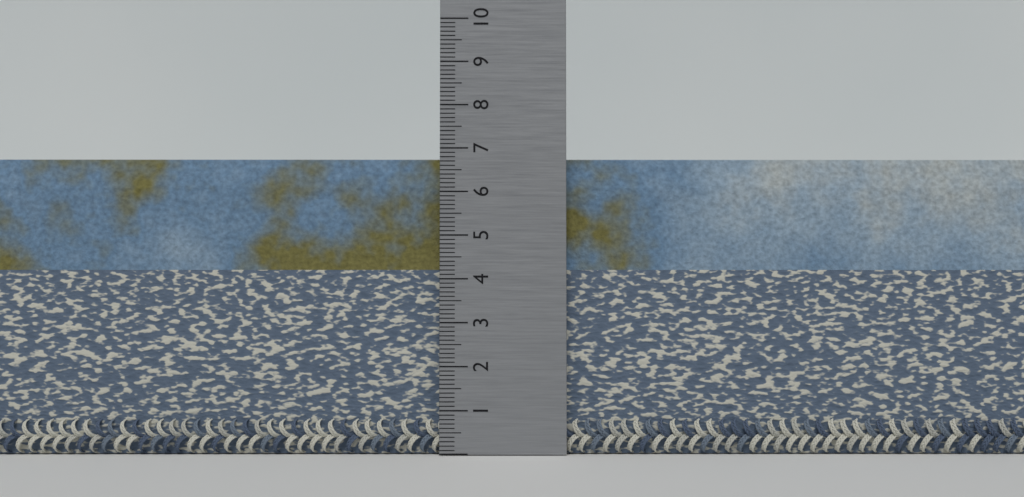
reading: 6.8 (no unit)
